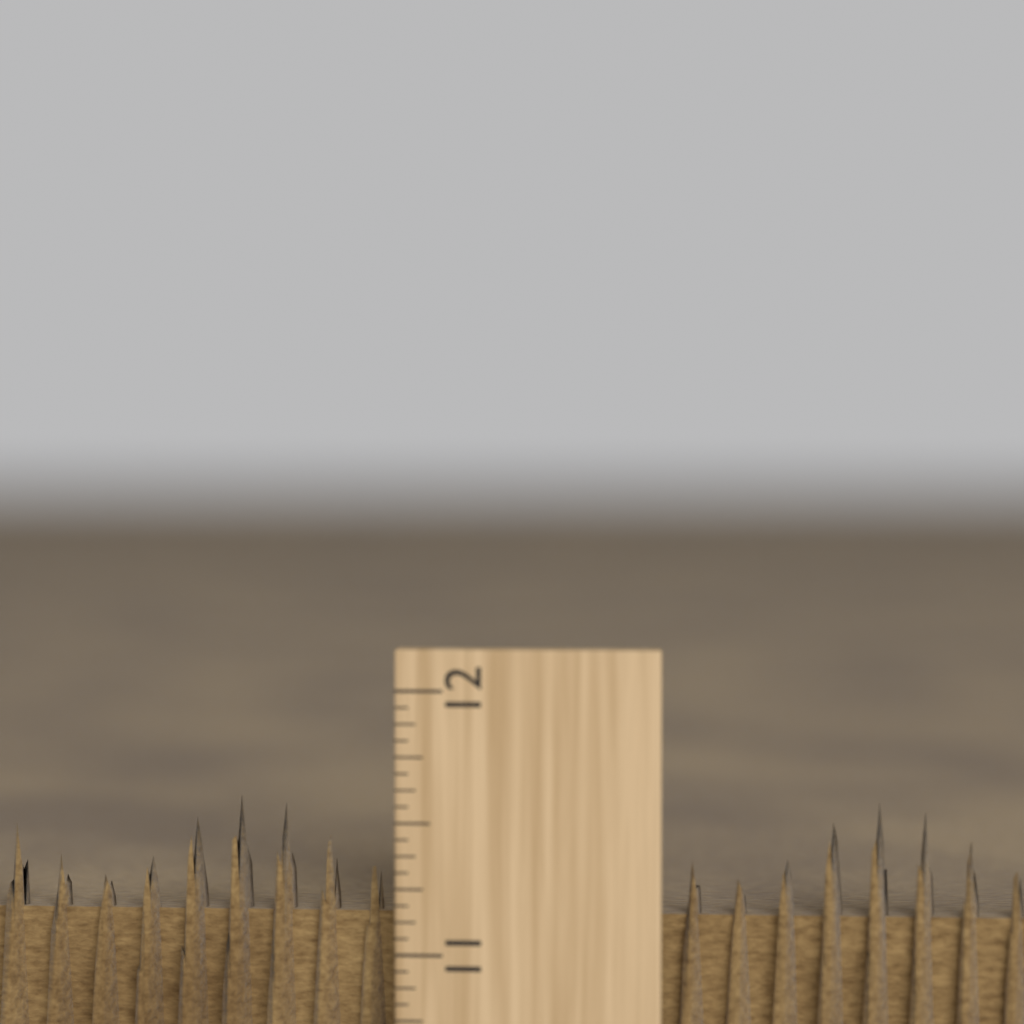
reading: 11.5625 inch
